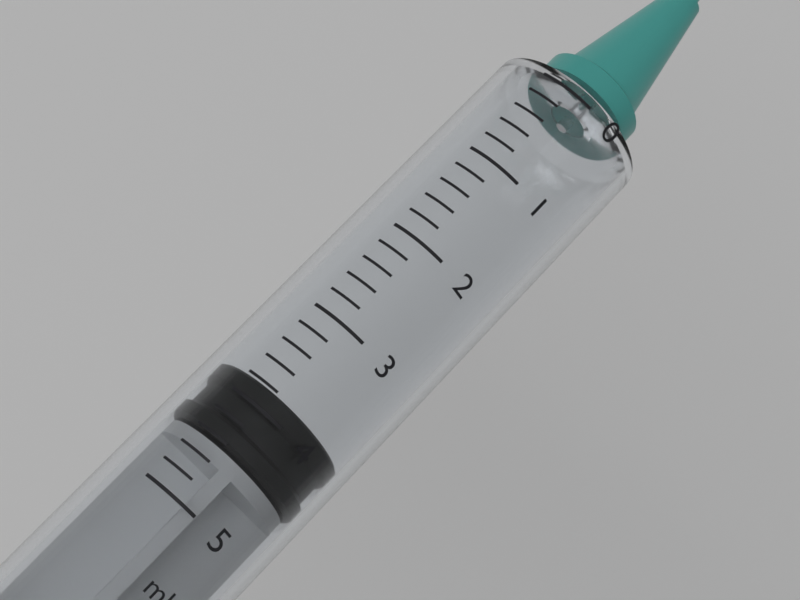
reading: 3.8 ml
